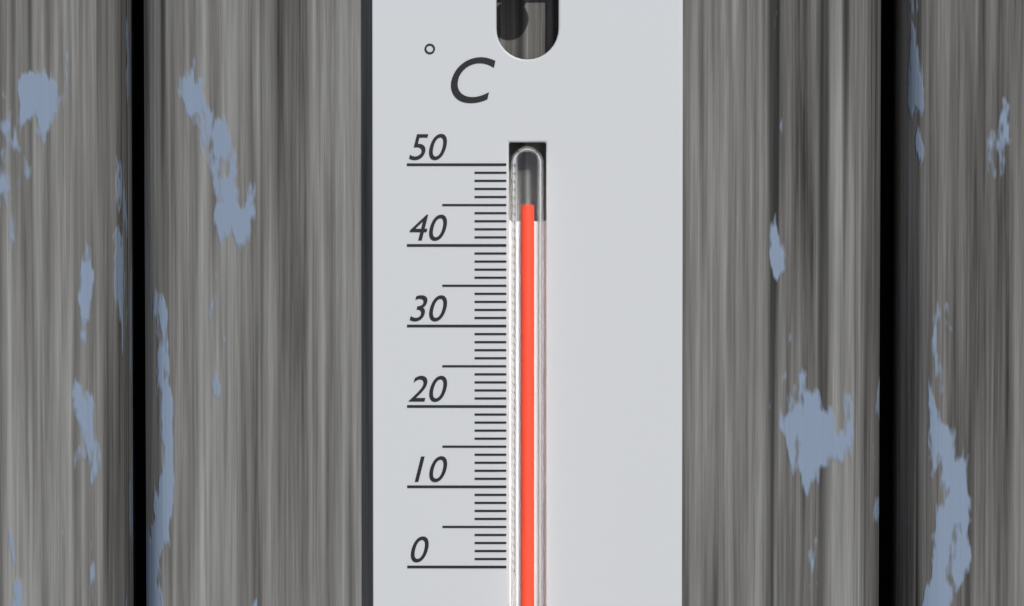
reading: 45 °C
